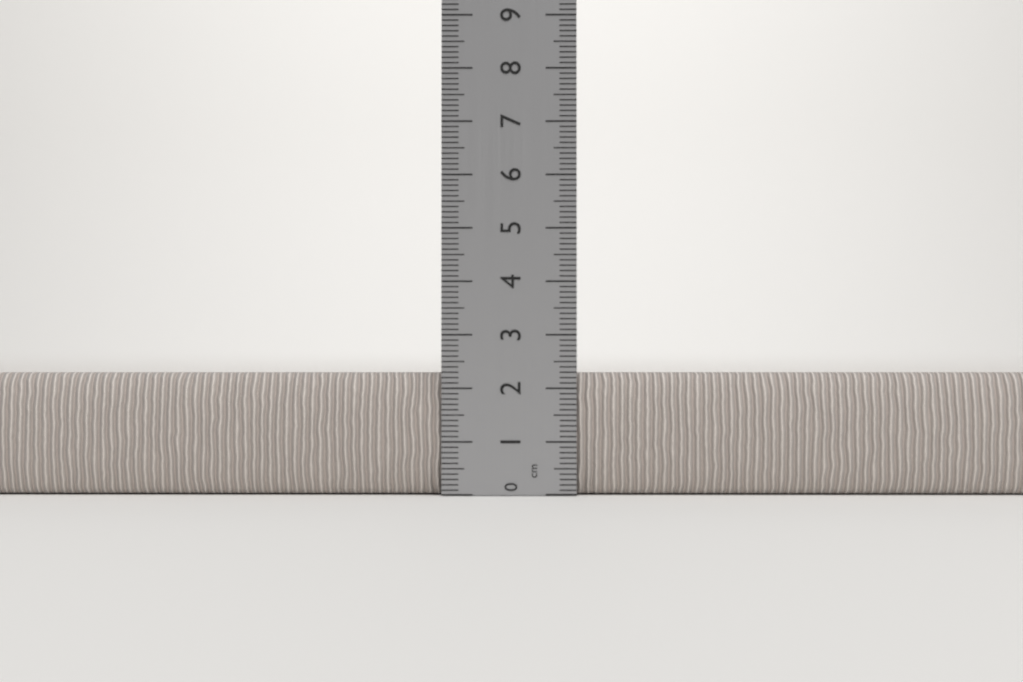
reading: 2.3 cm
